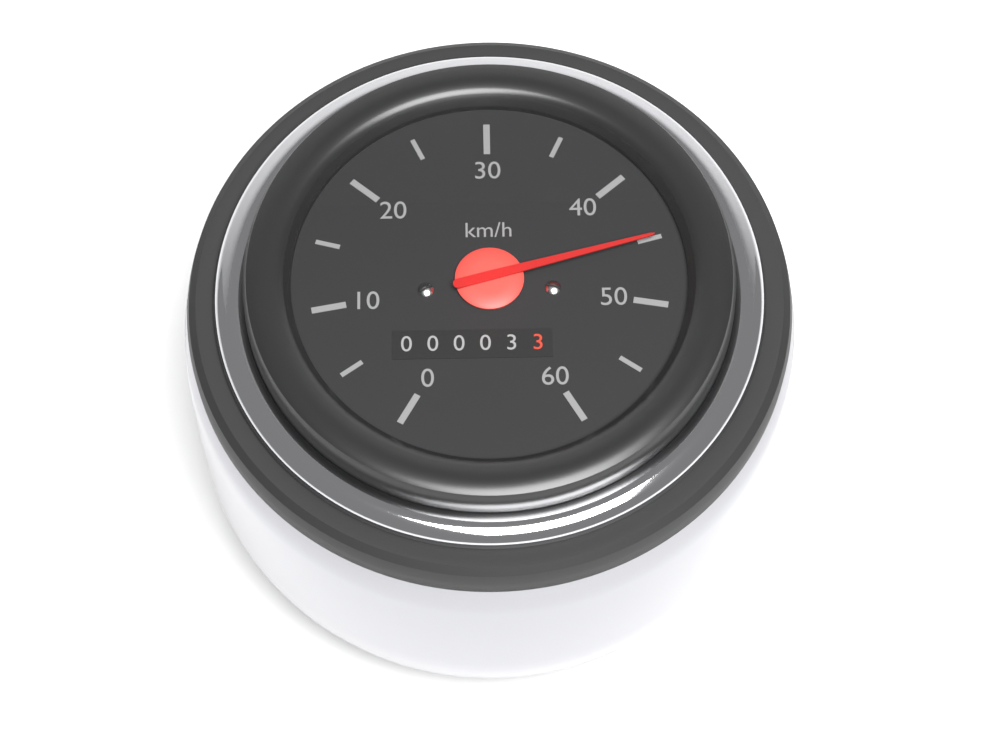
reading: 45 km/h
